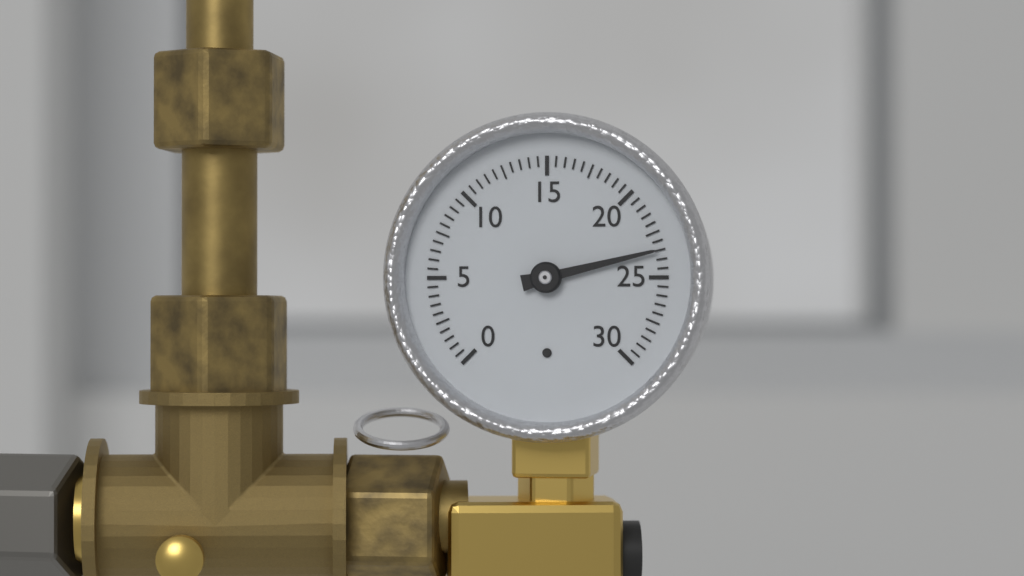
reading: 23.5 (no unit)
